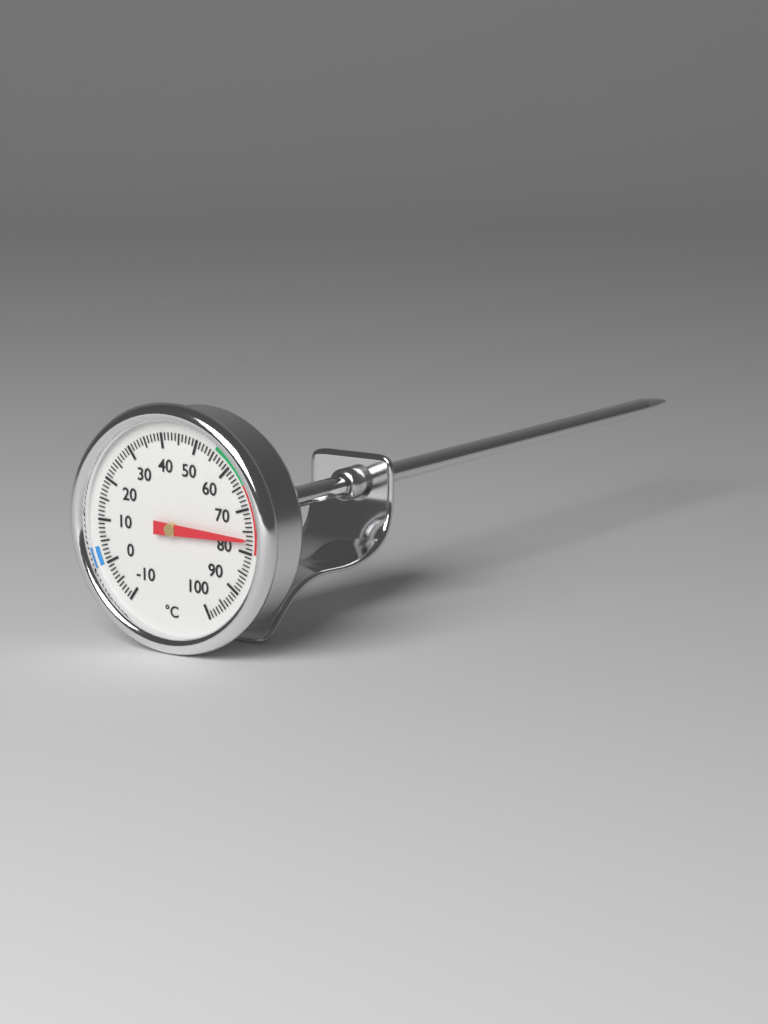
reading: 77 °C
